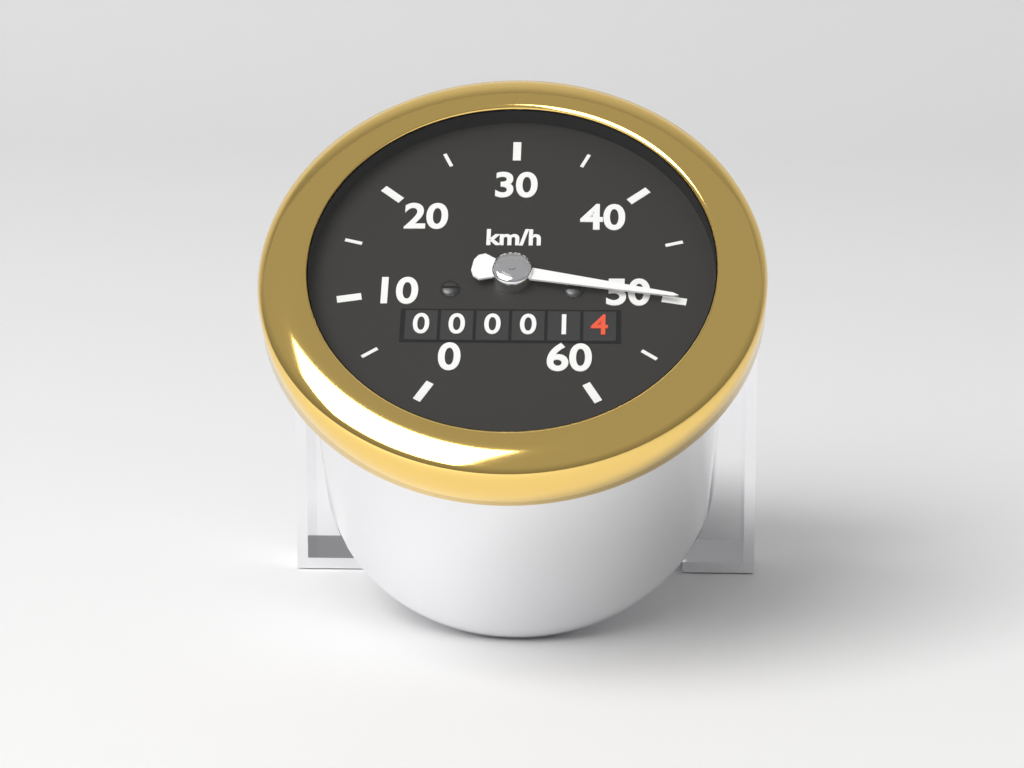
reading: 50 km/h
